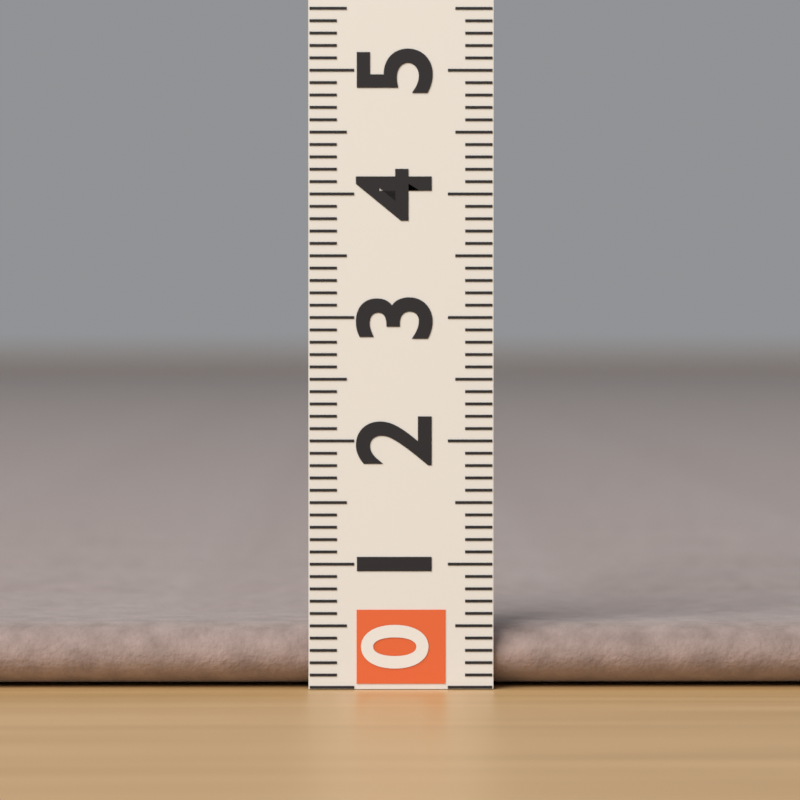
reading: 0.5 (no unit)
